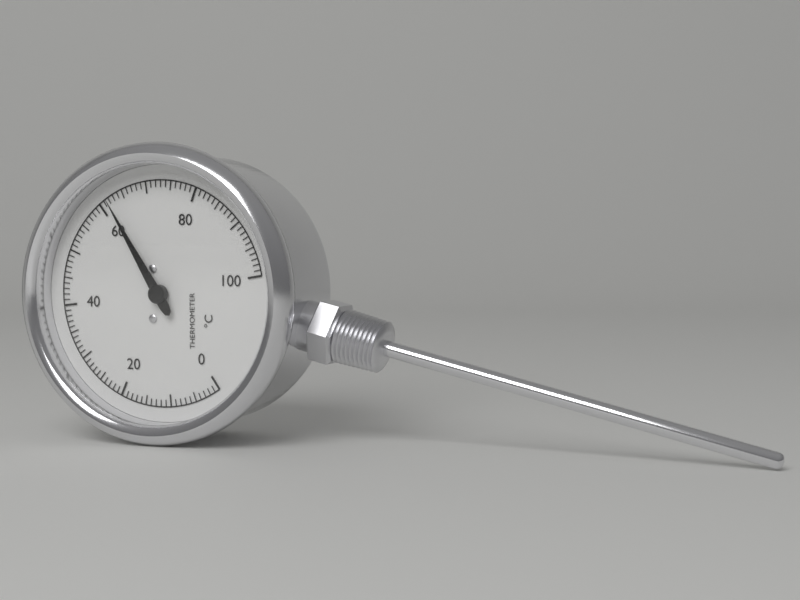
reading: 62 °C
